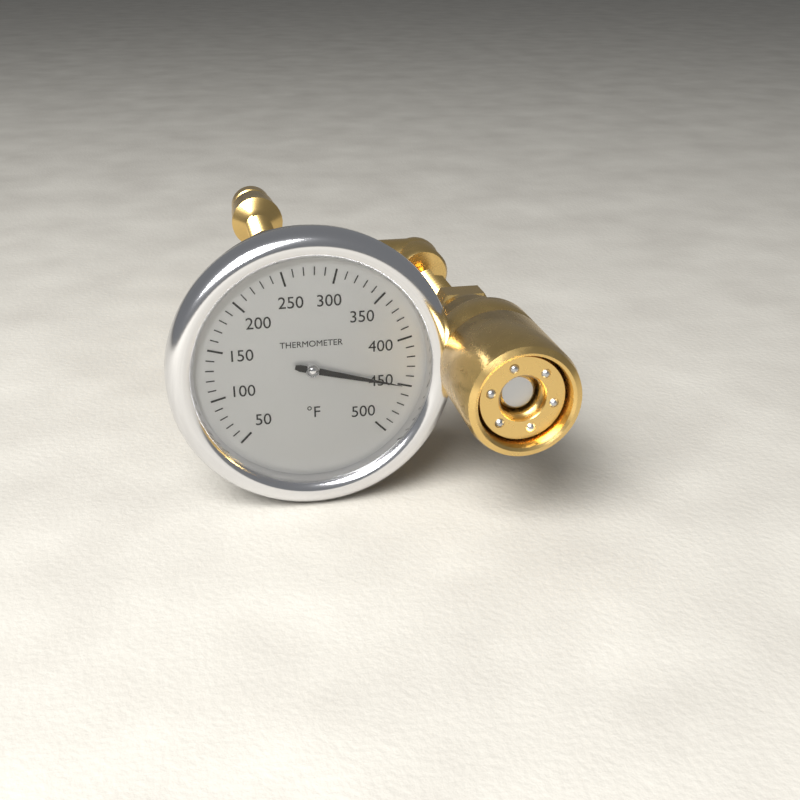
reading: 450 °F
